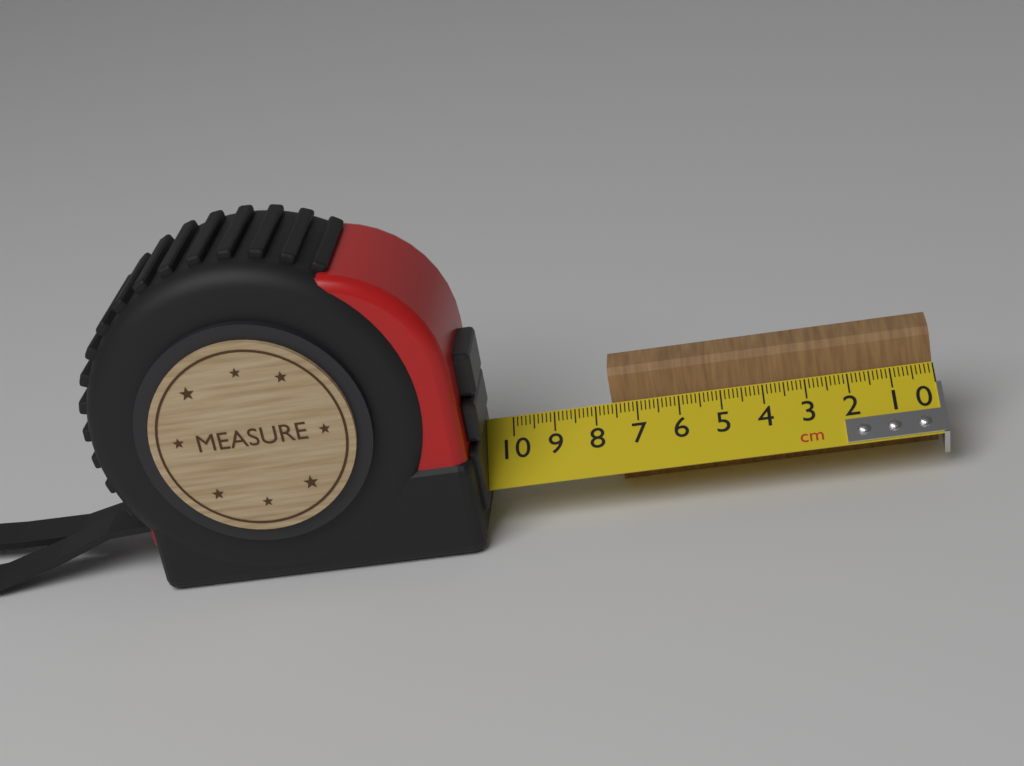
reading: 7.6 cm
